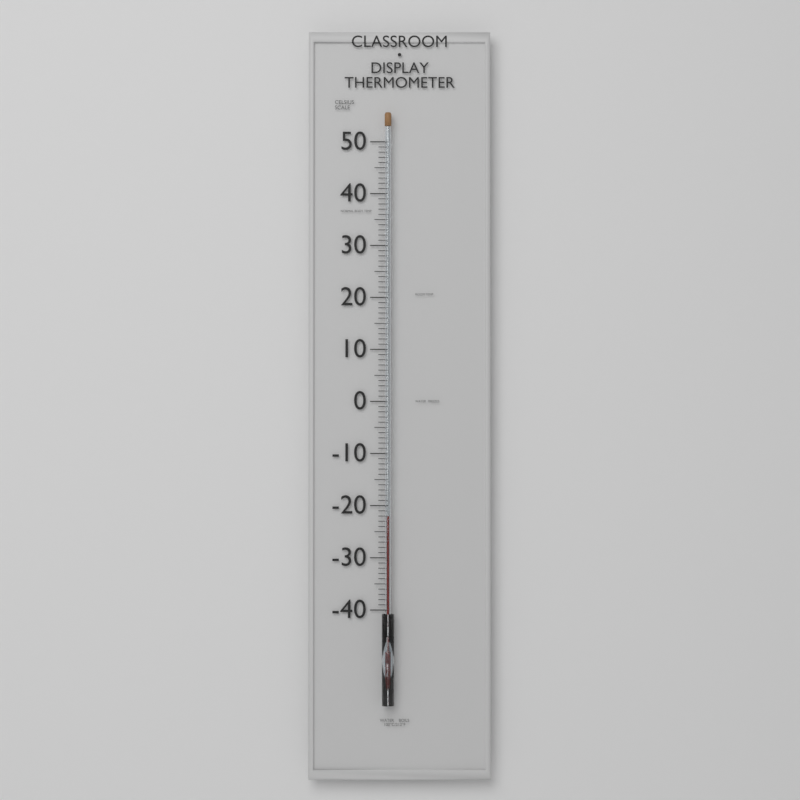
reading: -22 °C
